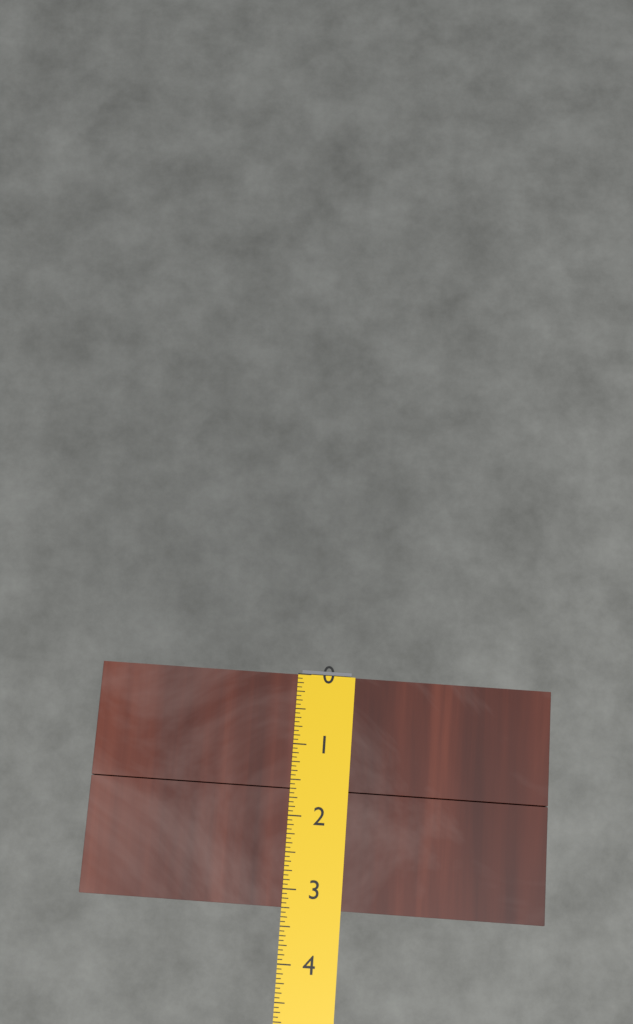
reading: 3.2500 (no unit)
